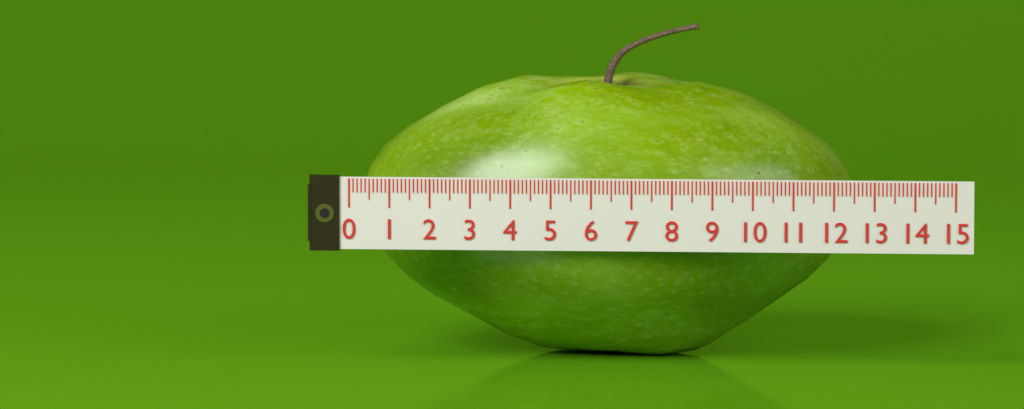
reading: 12.4 (no unit)
